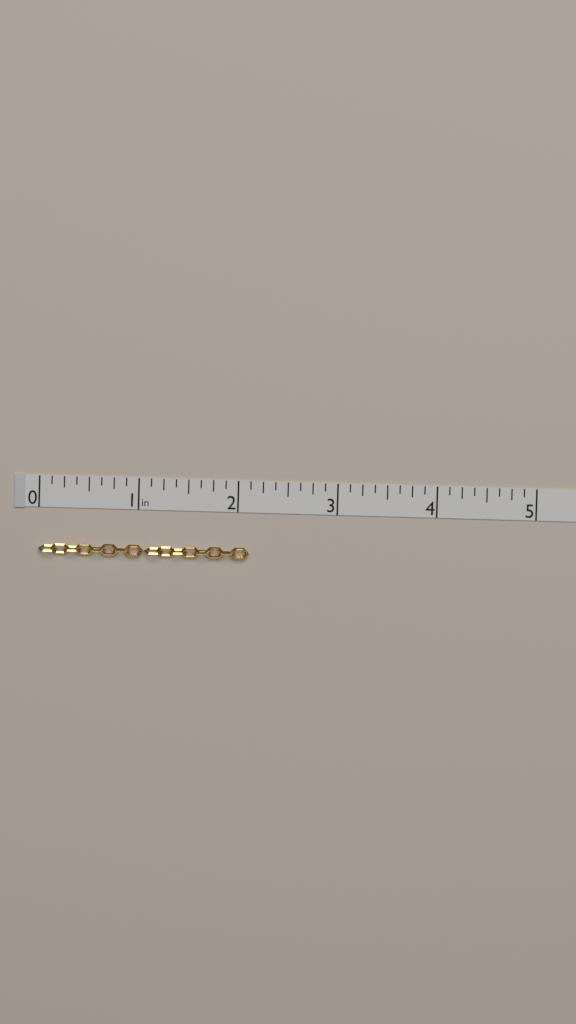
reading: 2.125 in
